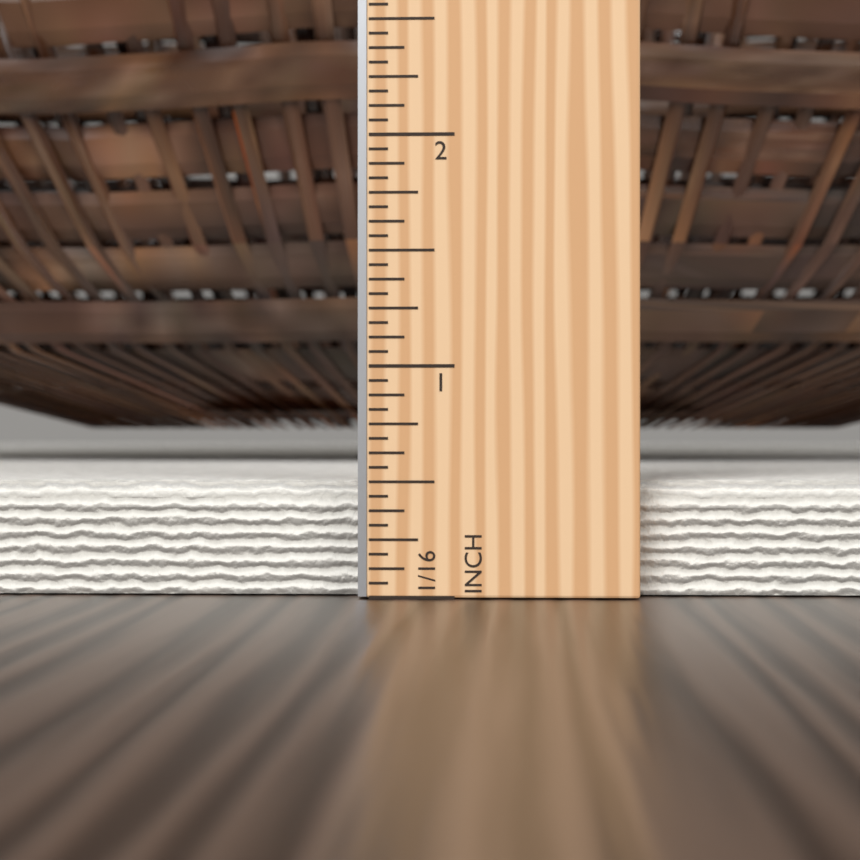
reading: 0.5000 in
